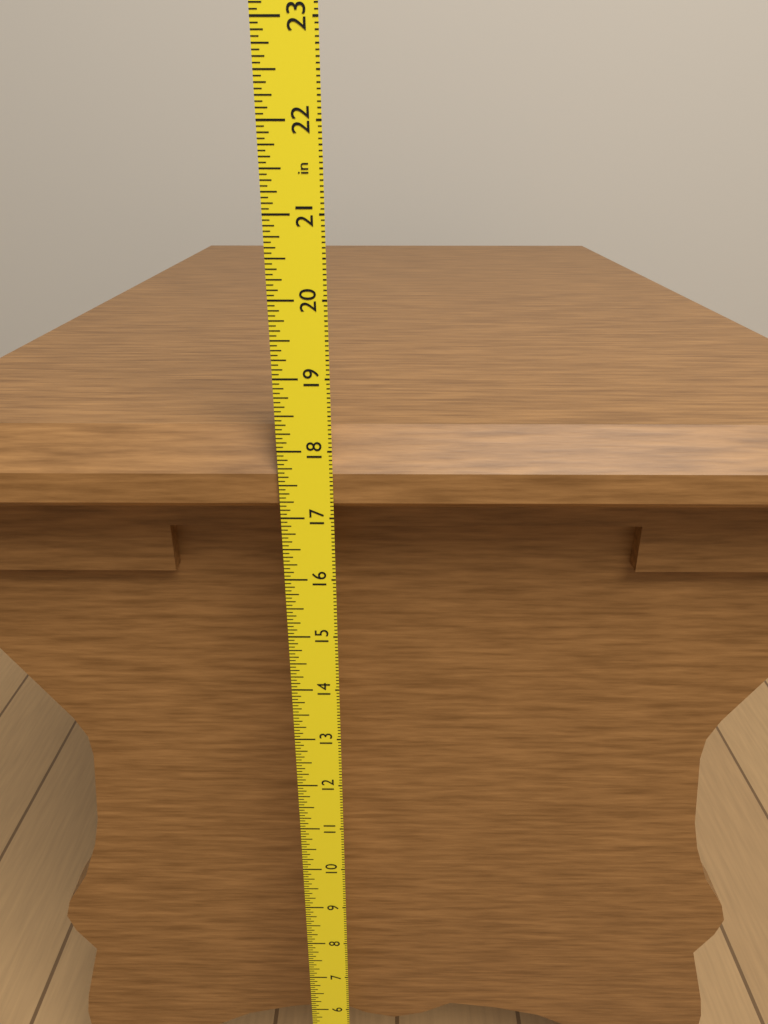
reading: 18.1875 in
